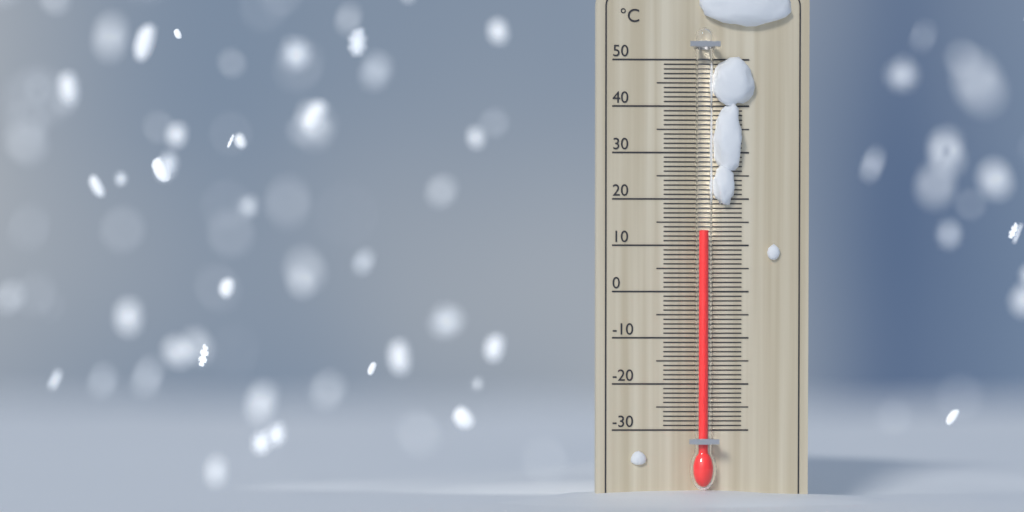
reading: 13 °C
